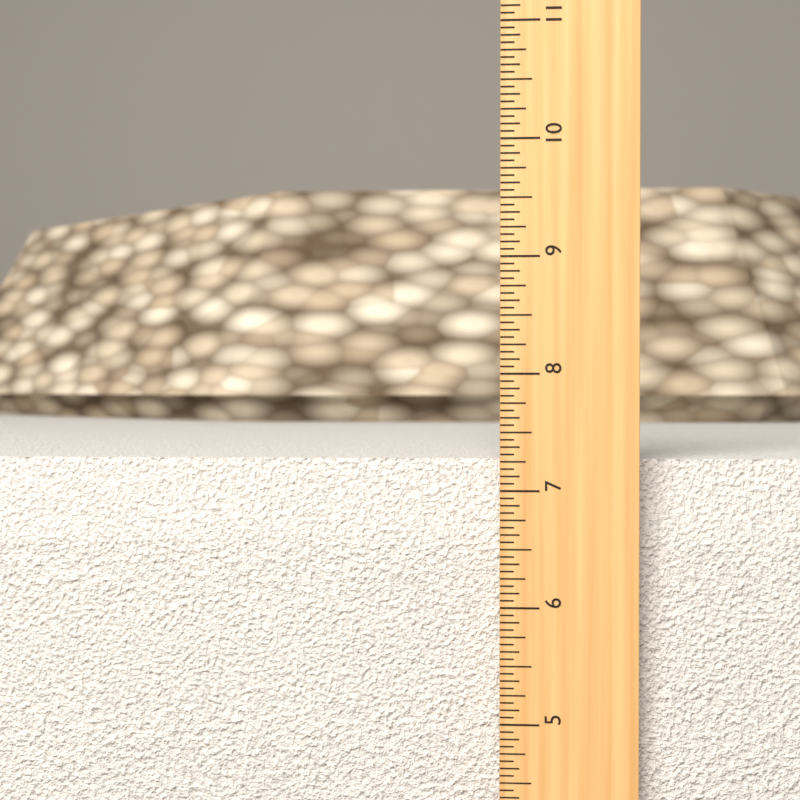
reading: 7.2500 in
